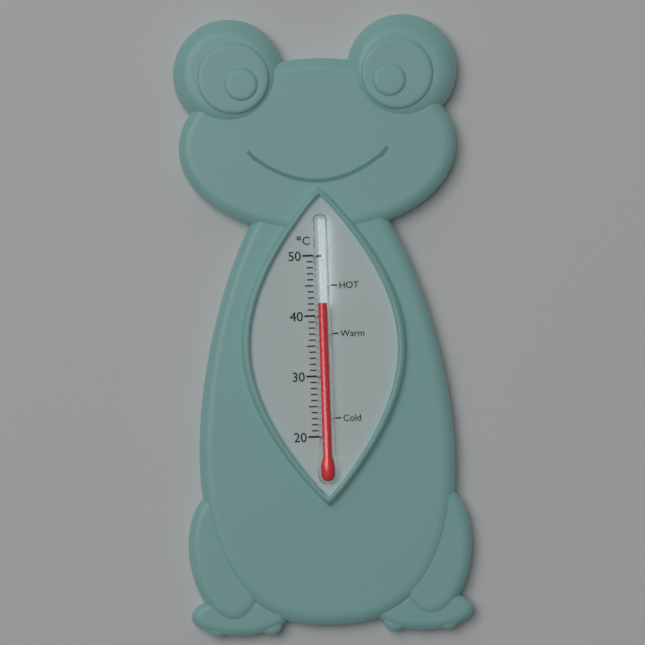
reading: 42 °C
